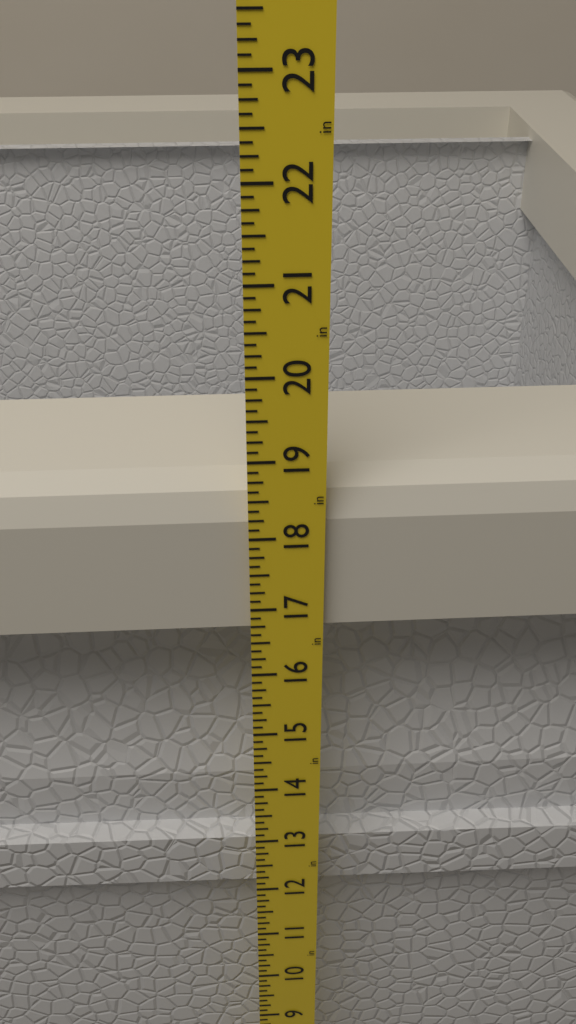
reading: 18.625 in
